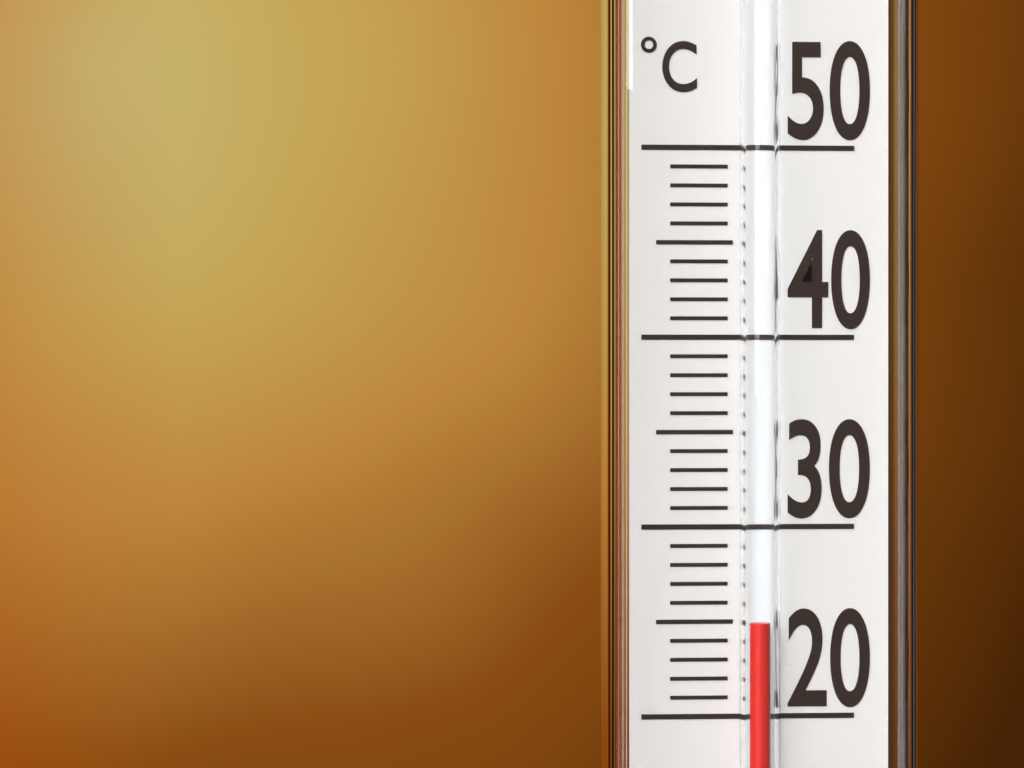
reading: 25 °C
